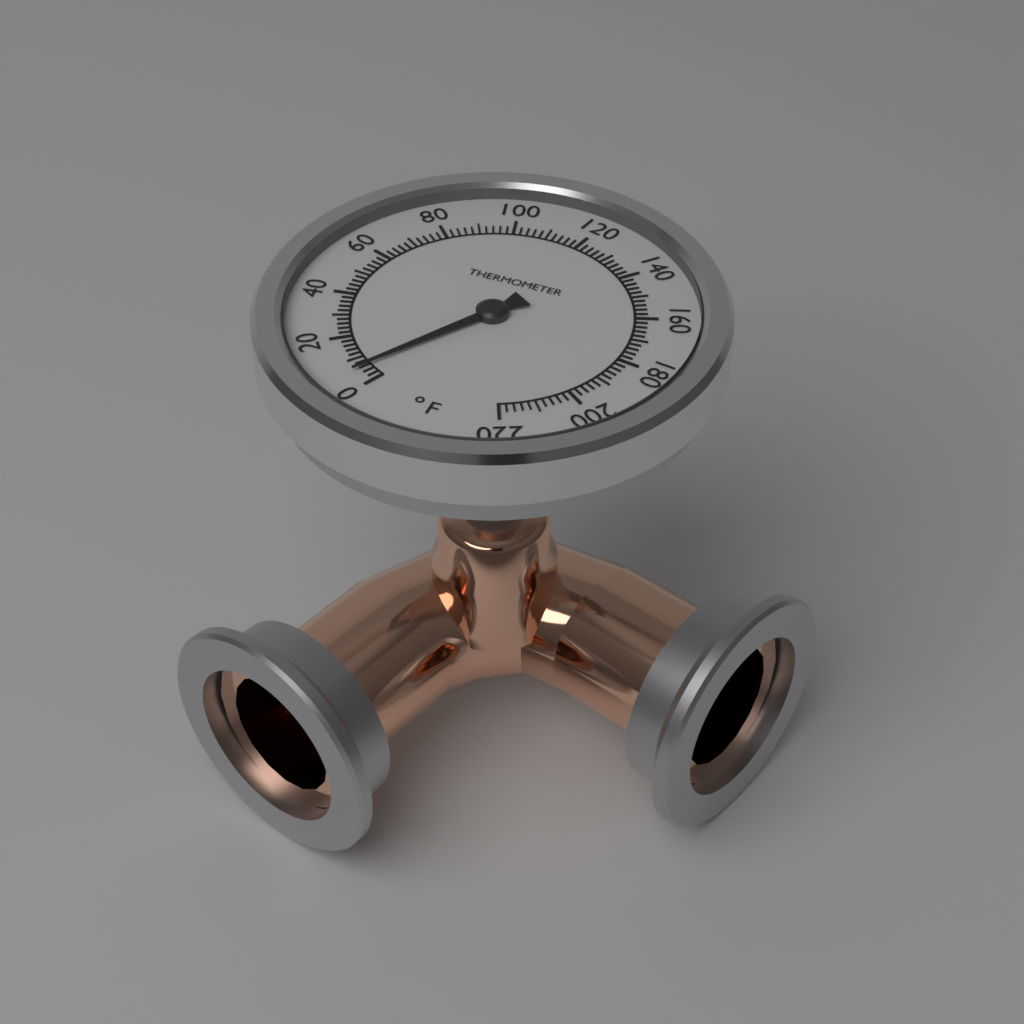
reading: 6 °F
